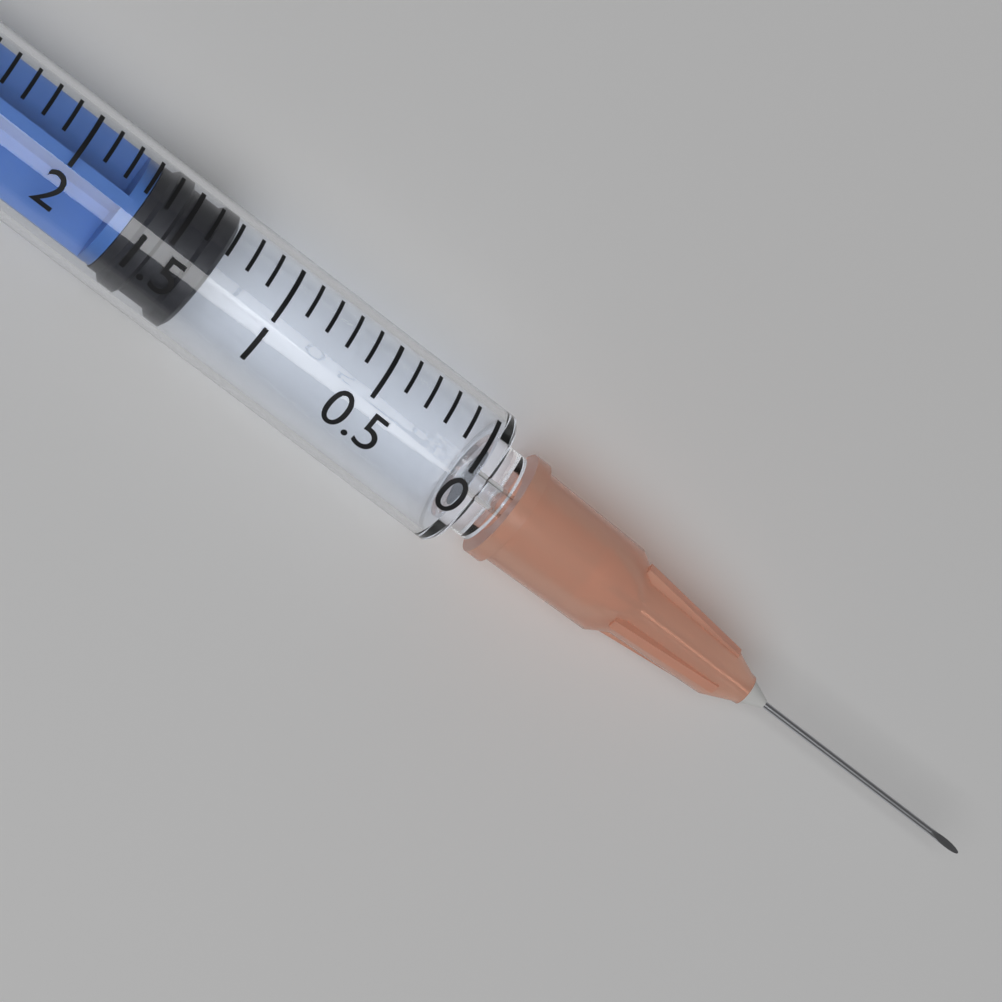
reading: 1.3 ml
